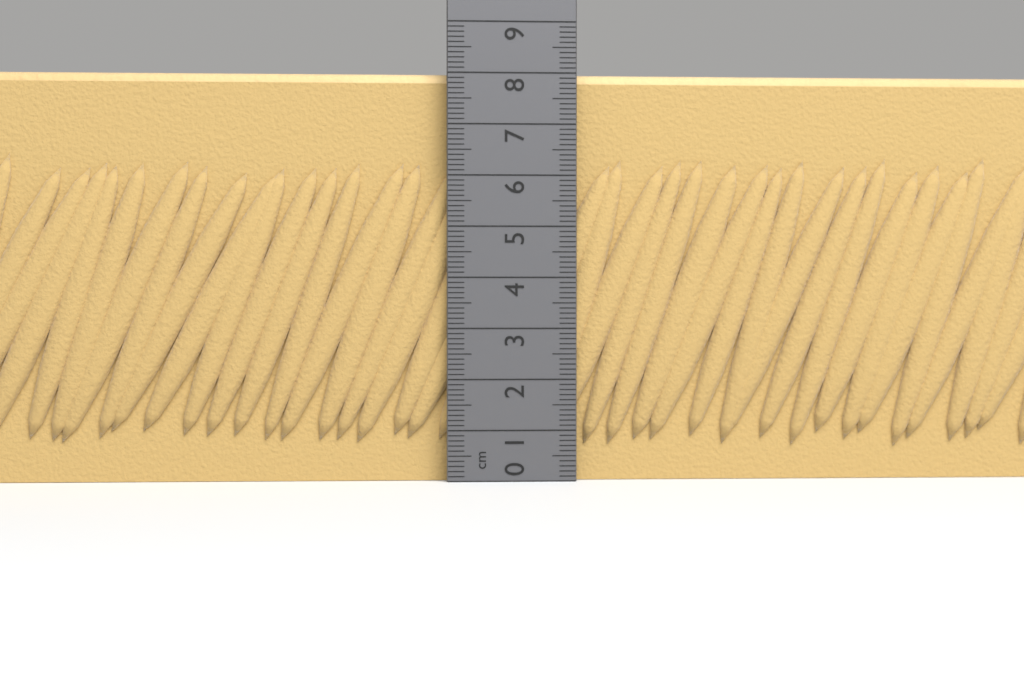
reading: 8.0 cm
